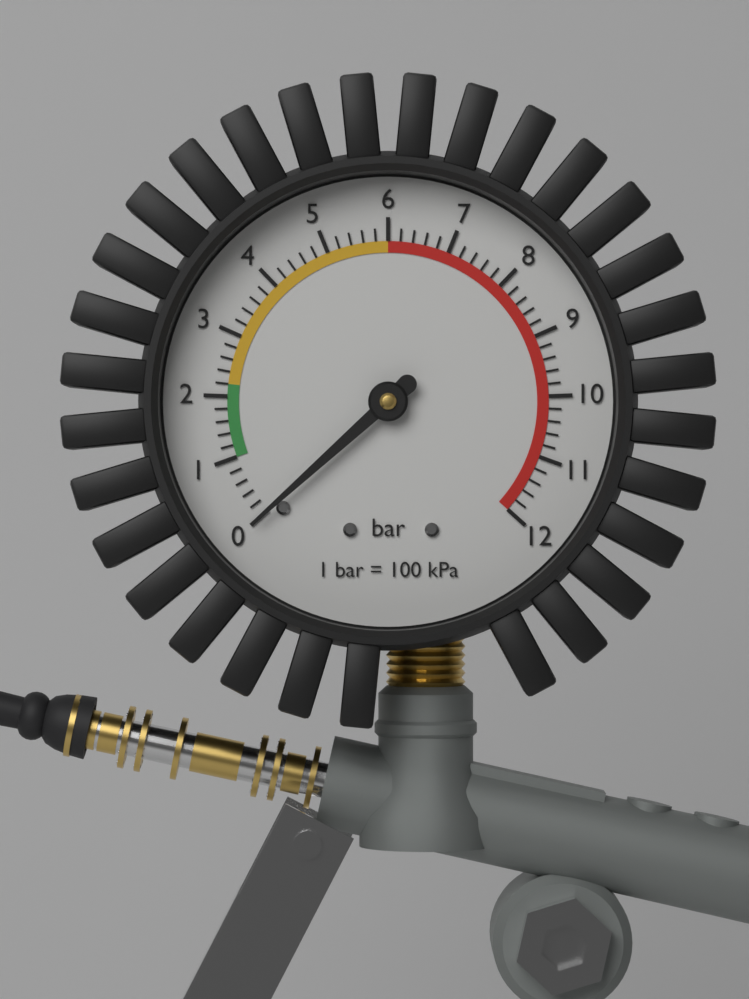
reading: 0.0 bar
